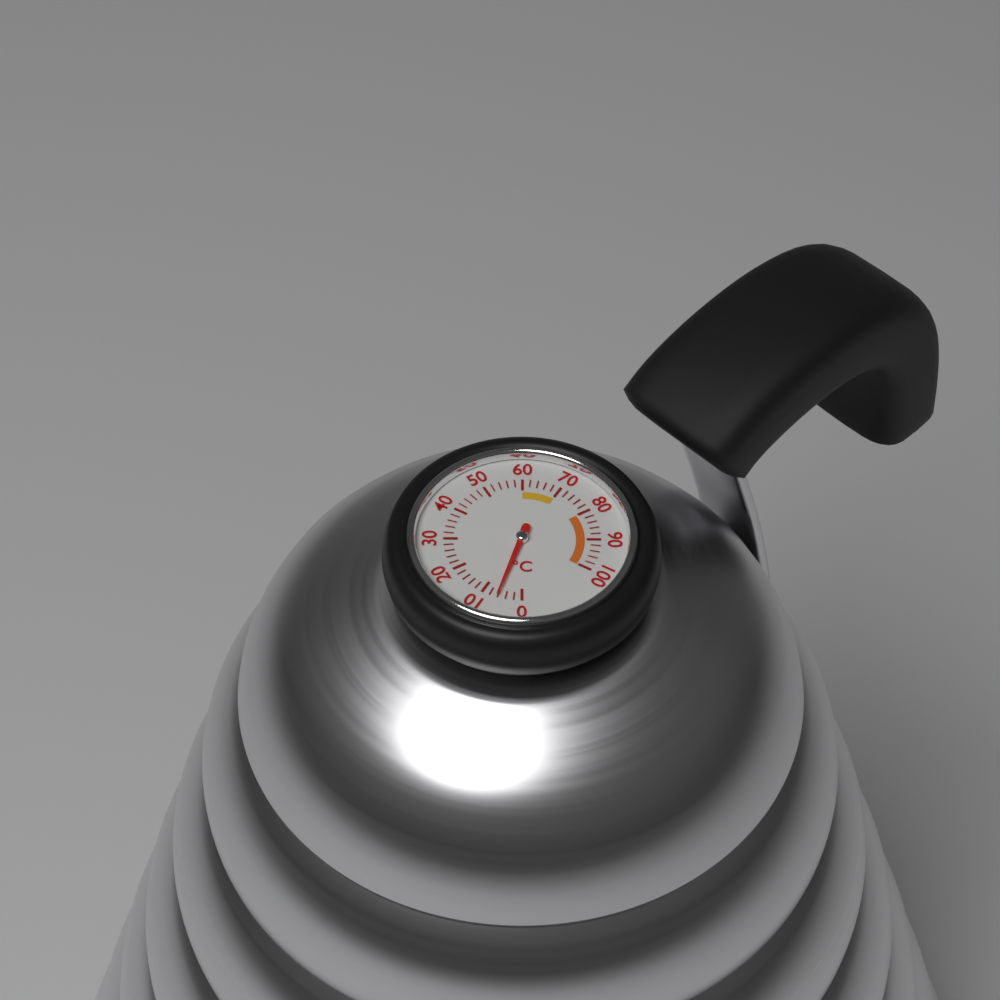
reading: 6 °C
